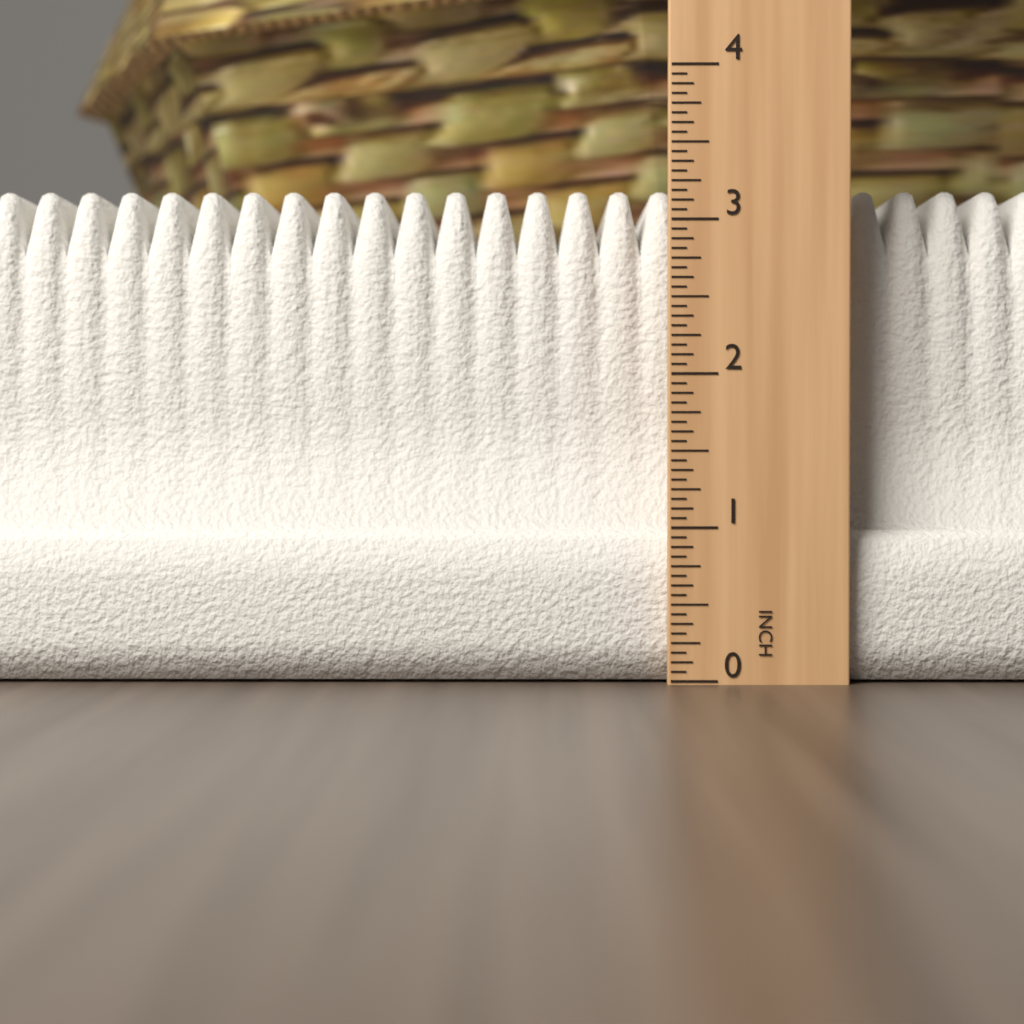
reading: 3.2500 in
